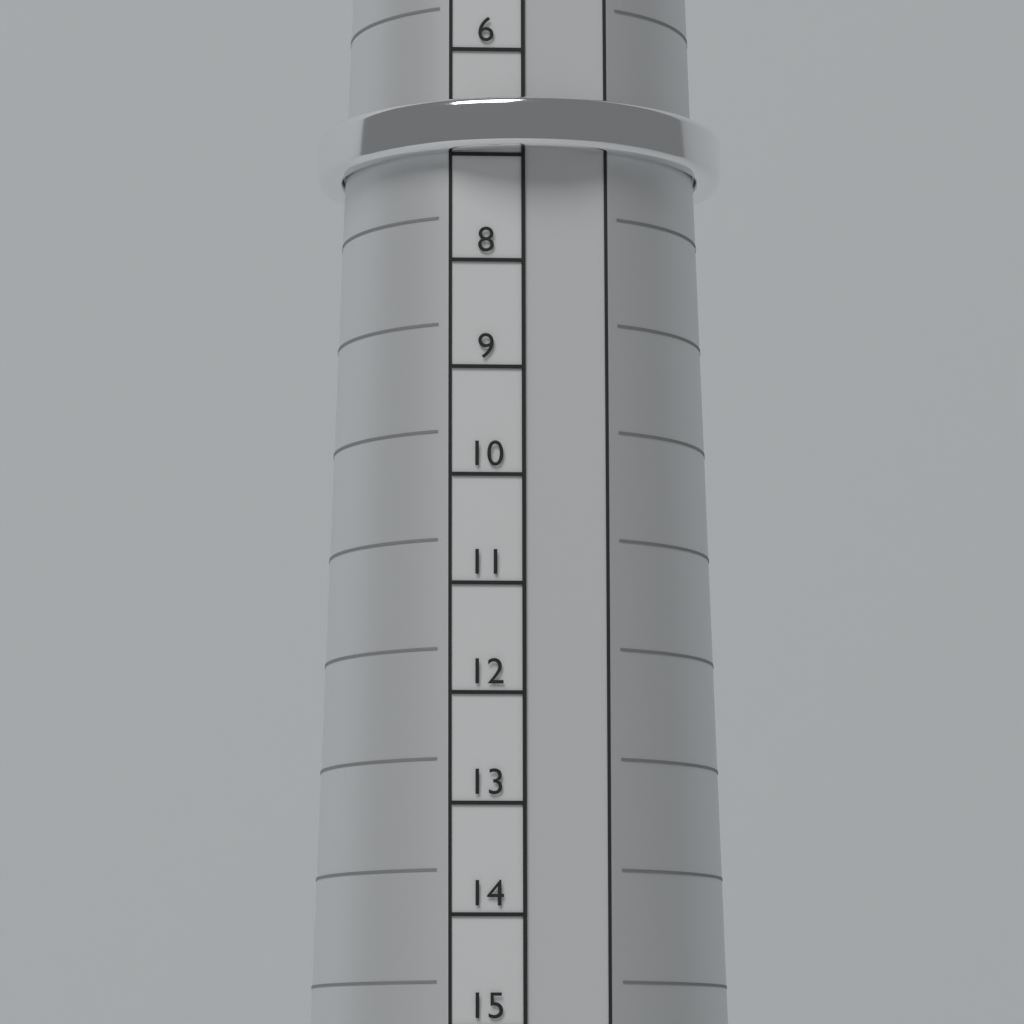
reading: 7 (no unit)
